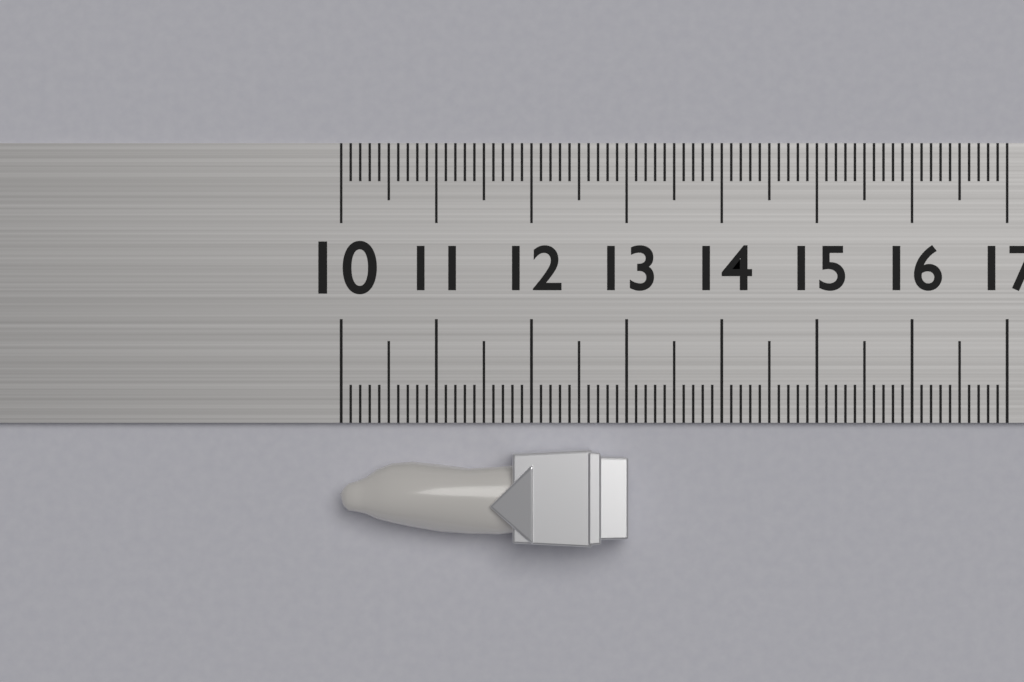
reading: 13.0 (no unit)
